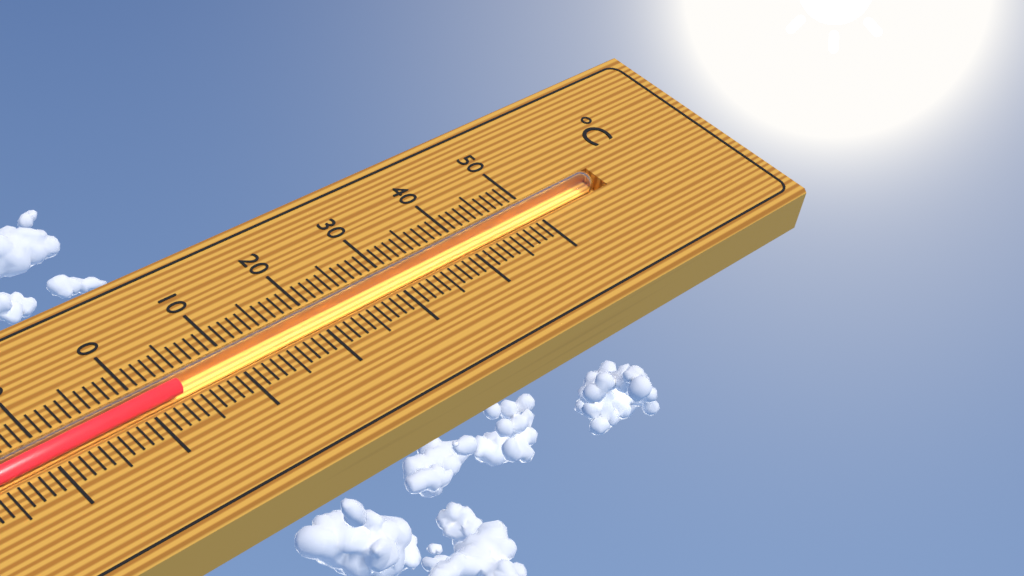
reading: 4 °C
